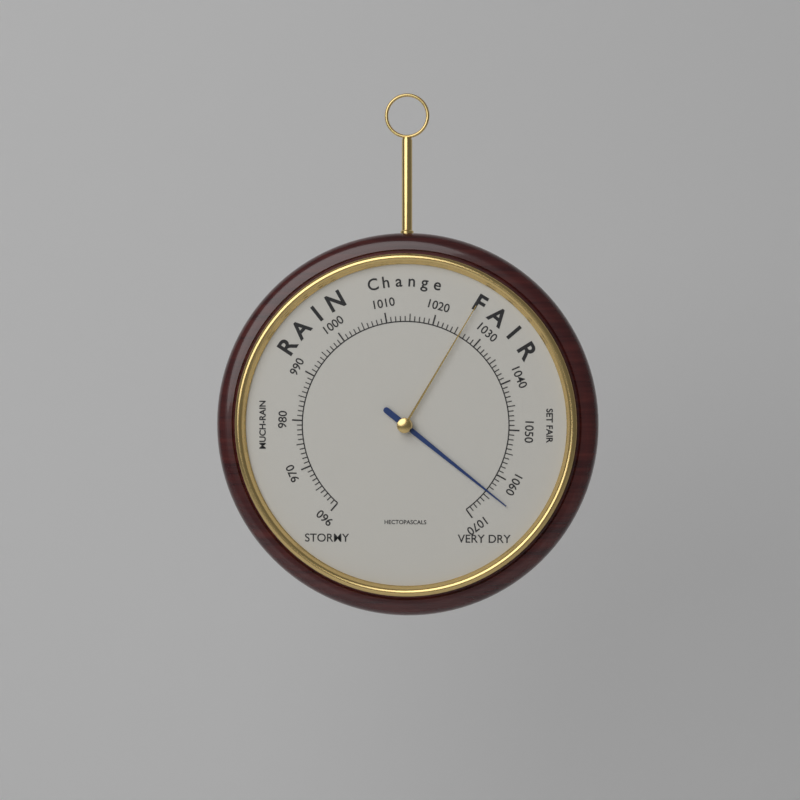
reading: 1064 hPa
